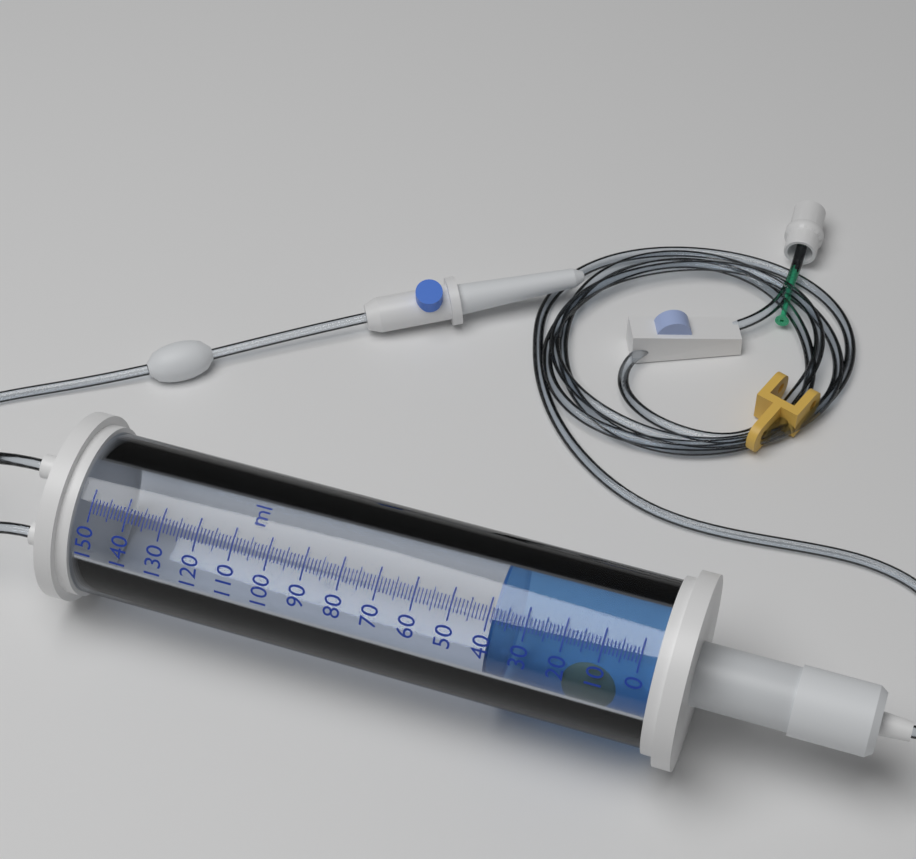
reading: 39 ml
